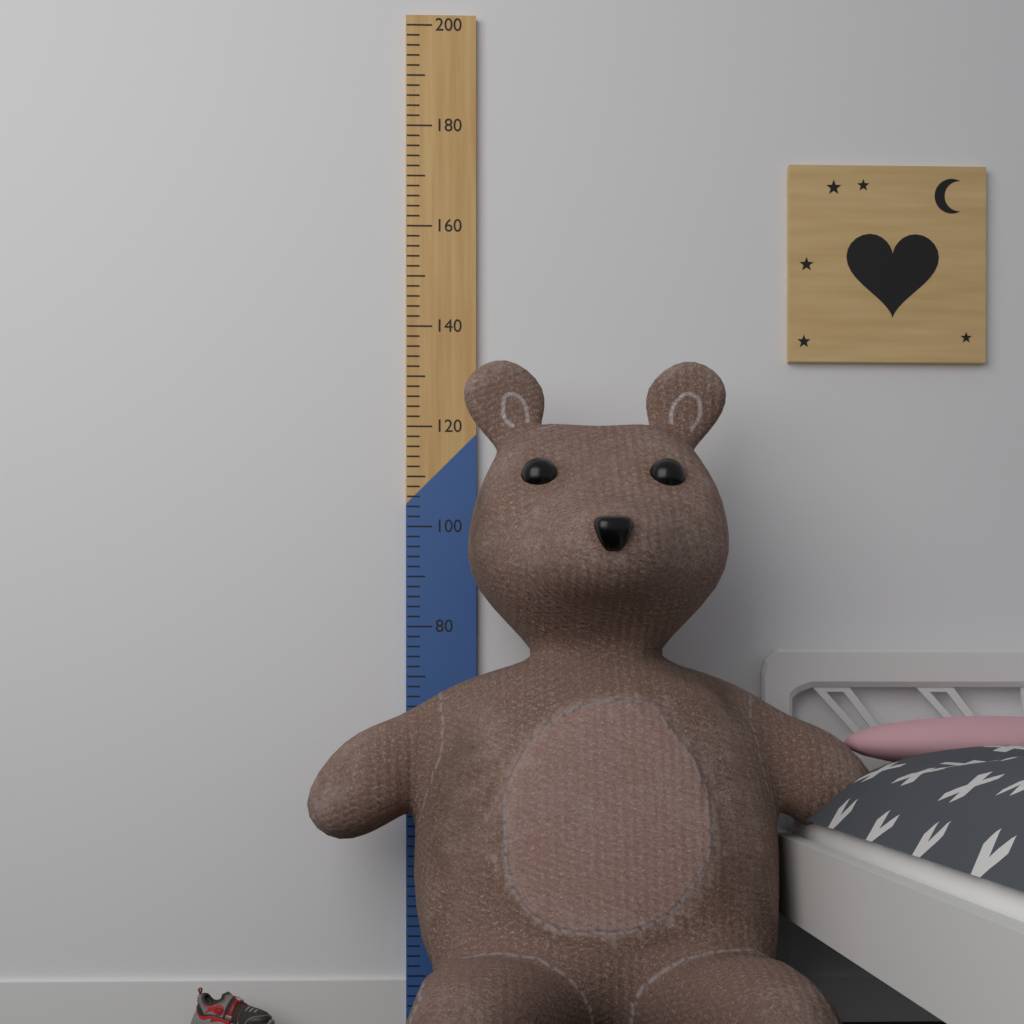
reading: 128 (no unit)
